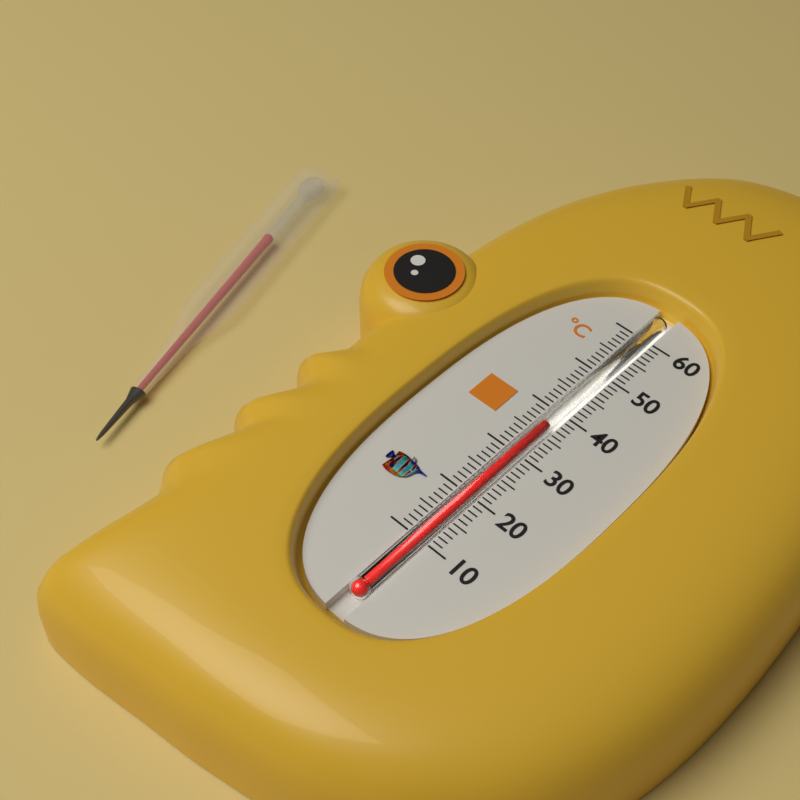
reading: 37 °C
